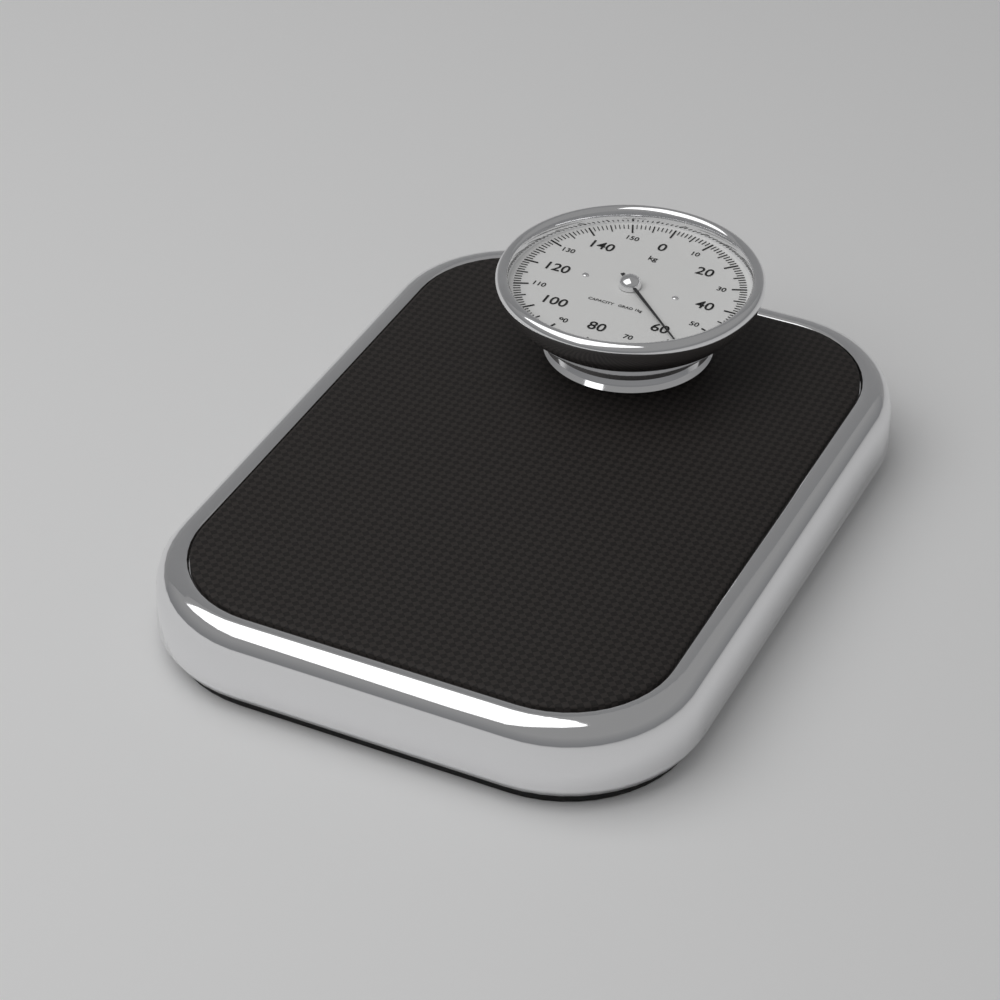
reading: 59 kg
